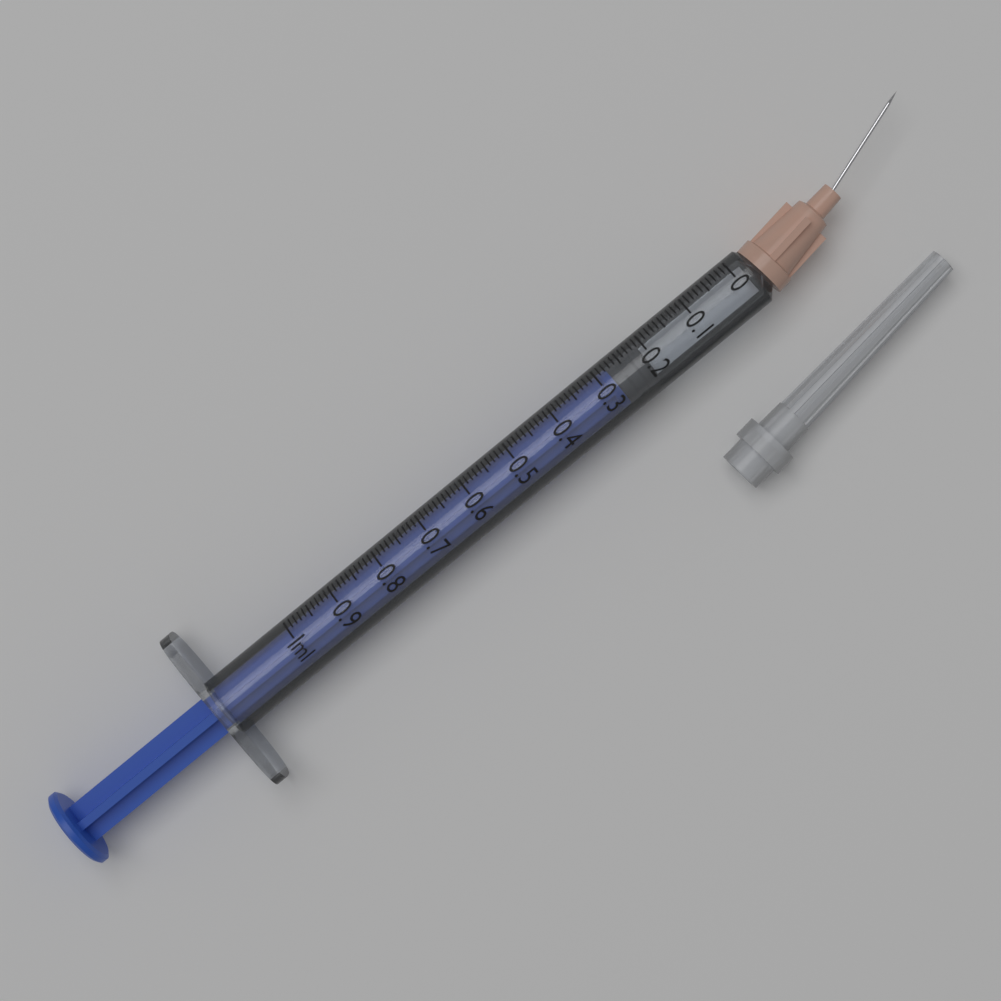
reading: 0.21 ml
